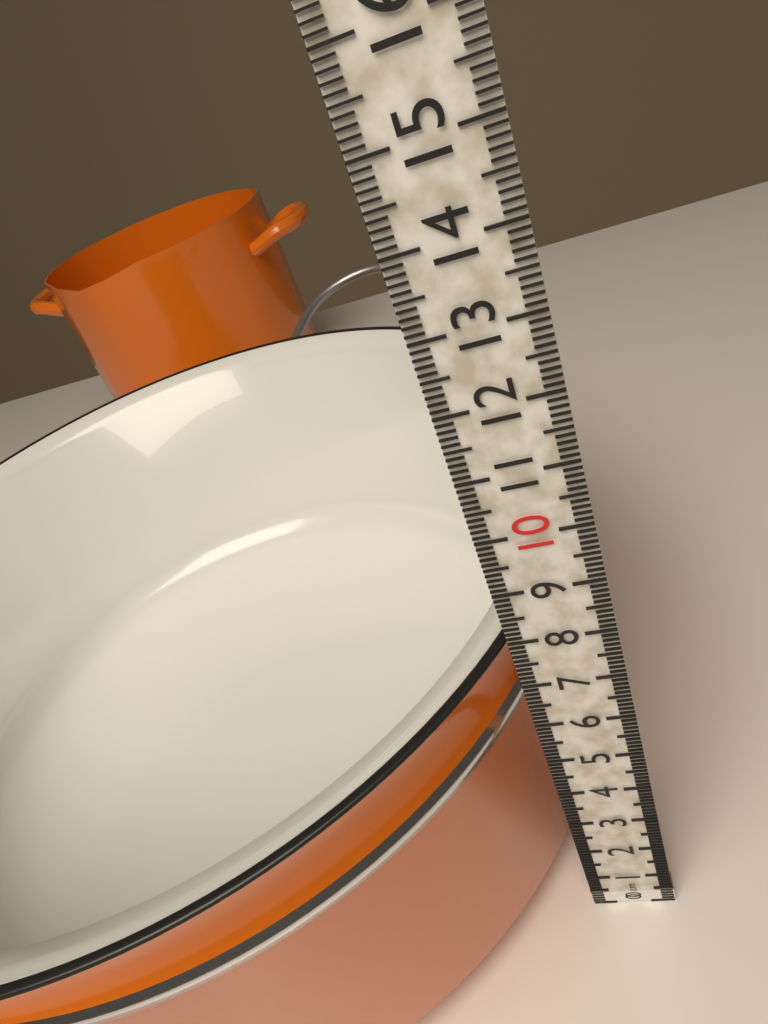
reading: 7.8 cm
